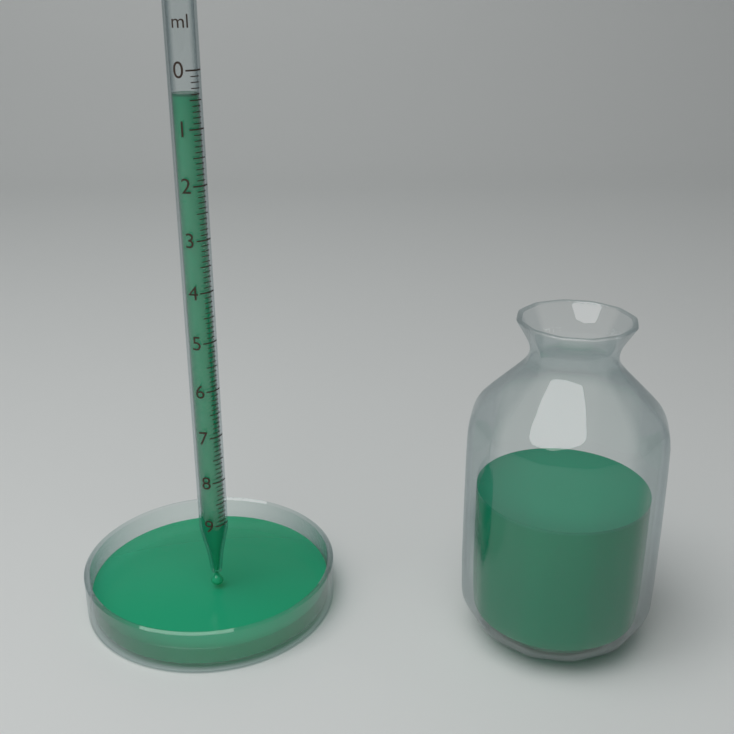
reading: 0.4 ml
